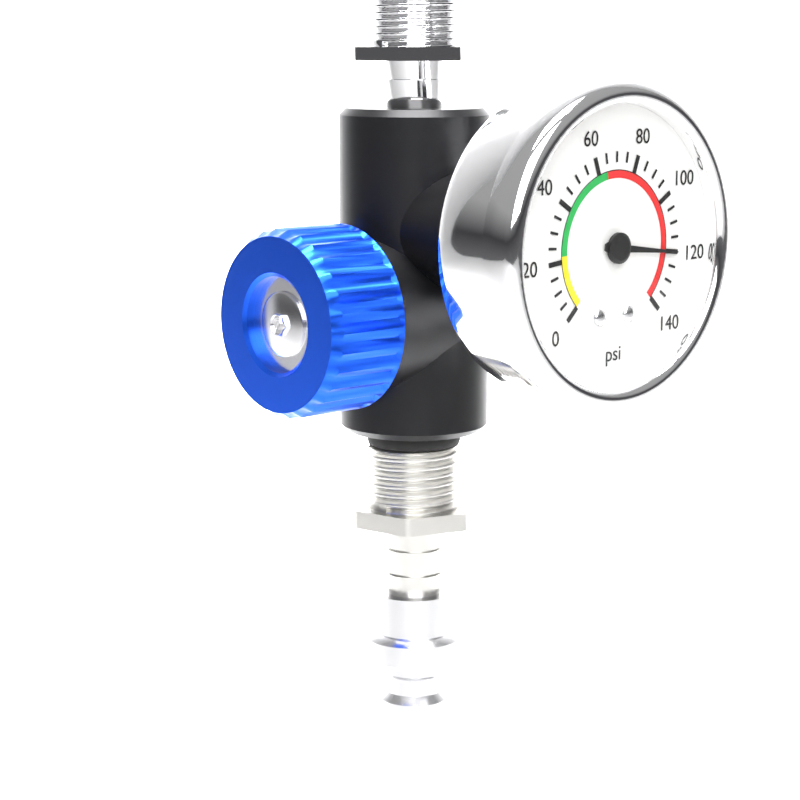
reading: 120 psi
